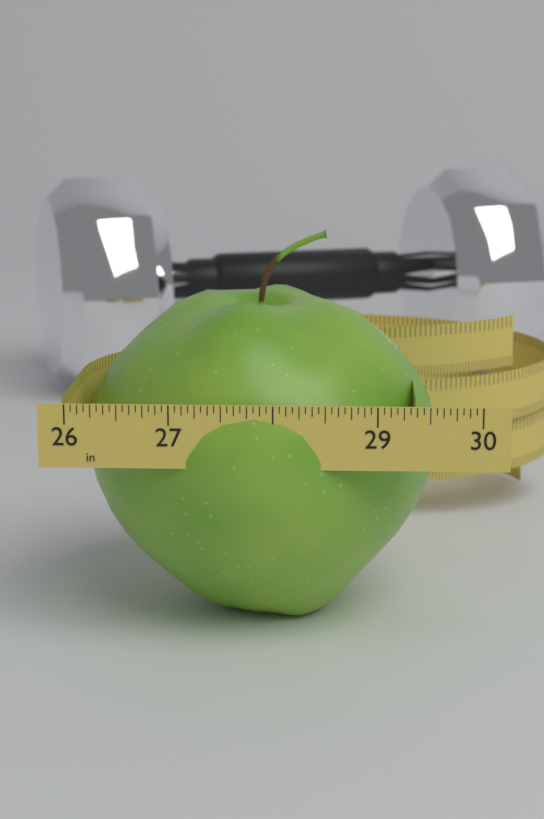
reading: 29.6250 in
